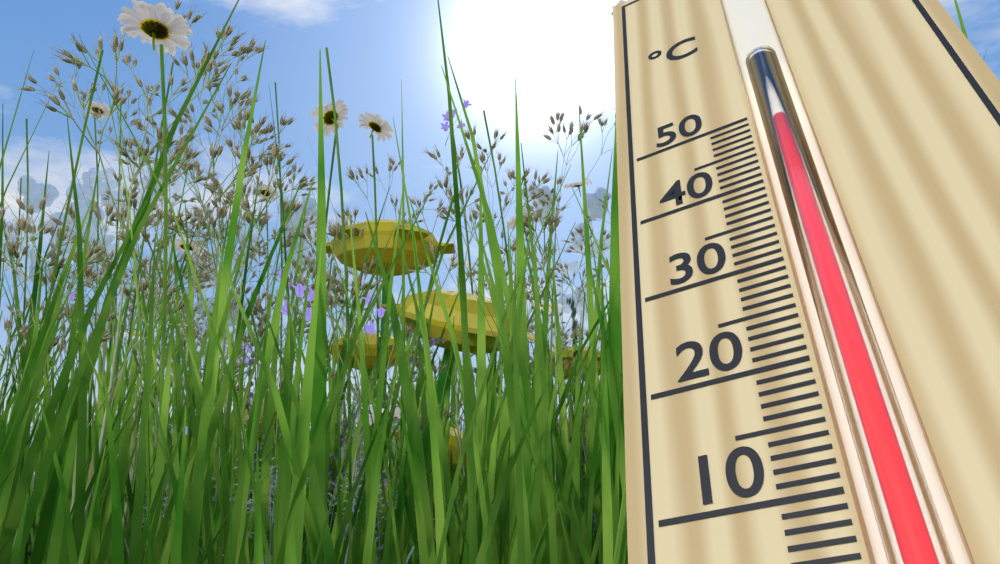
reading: 48 °C
